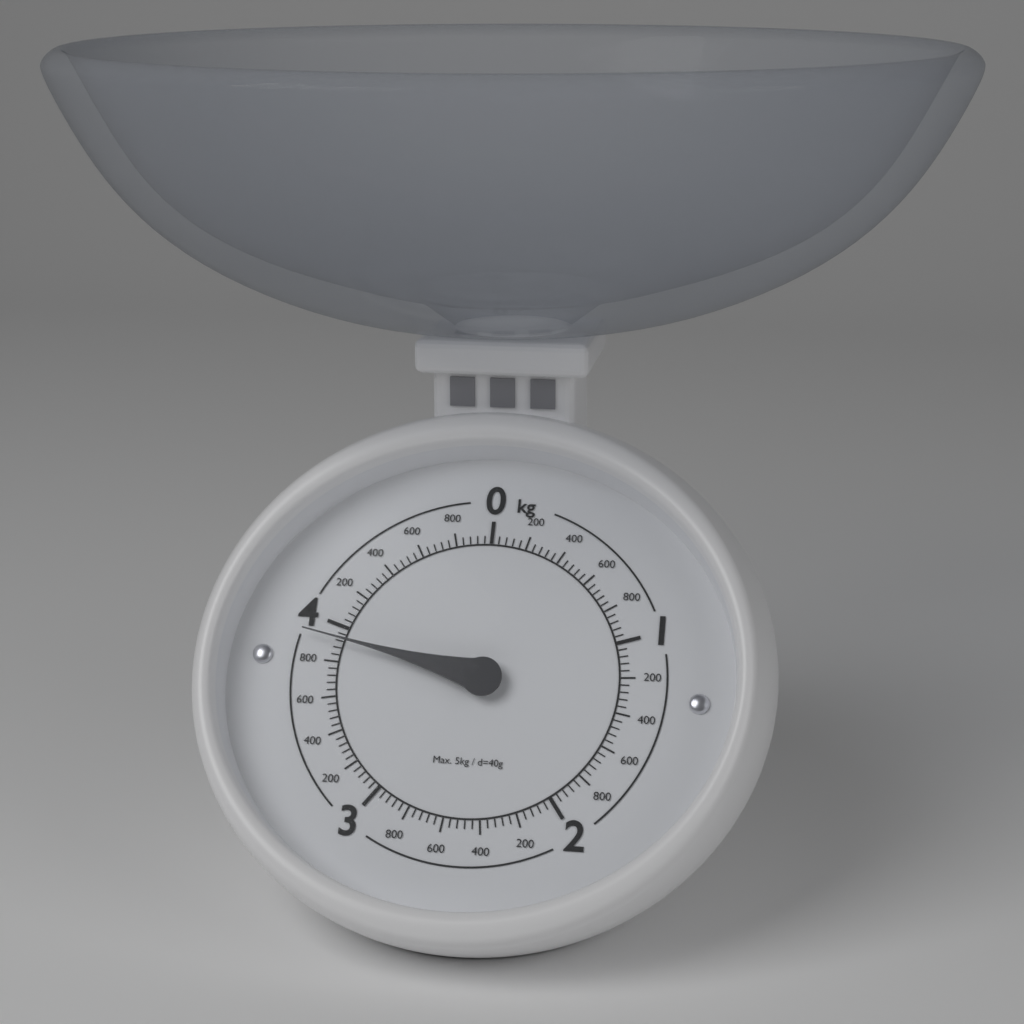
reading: 3.92 kg
